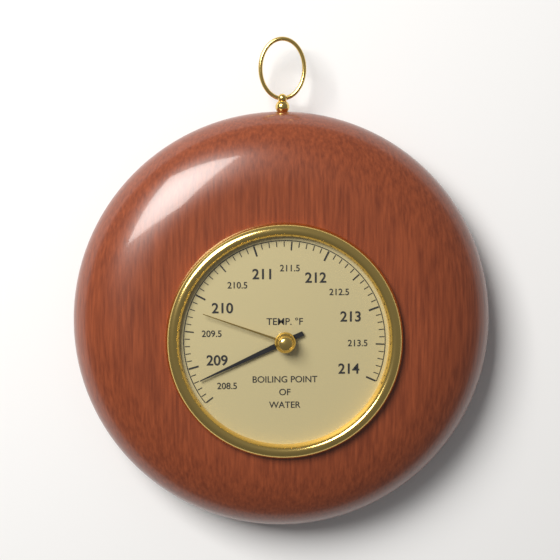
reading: 208.8 °F
